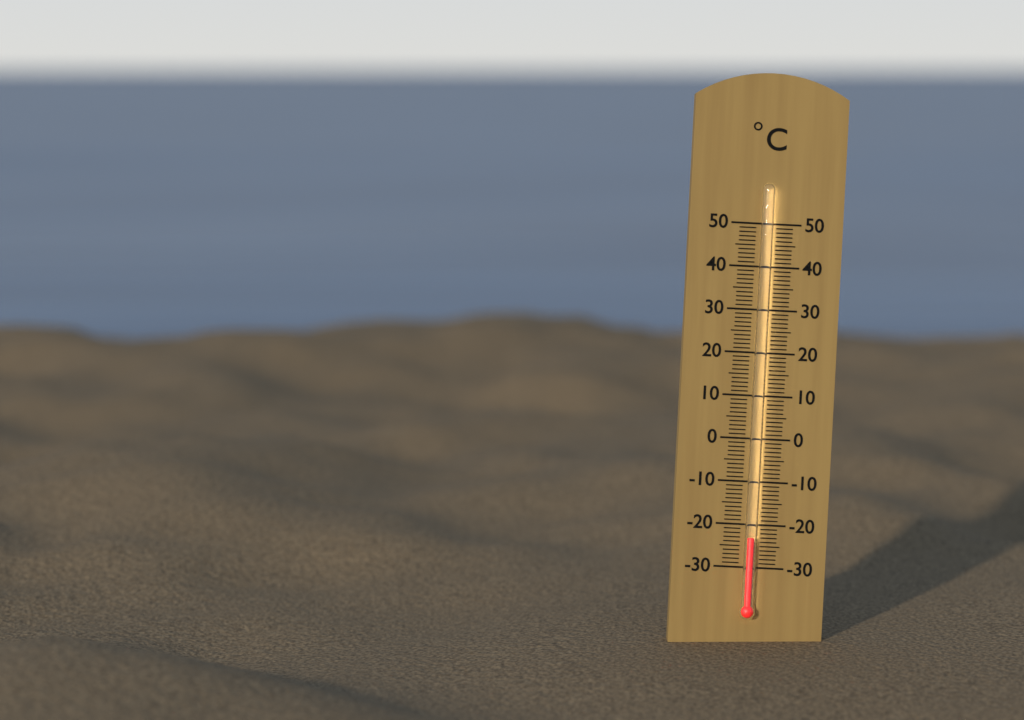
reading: -23 °C
